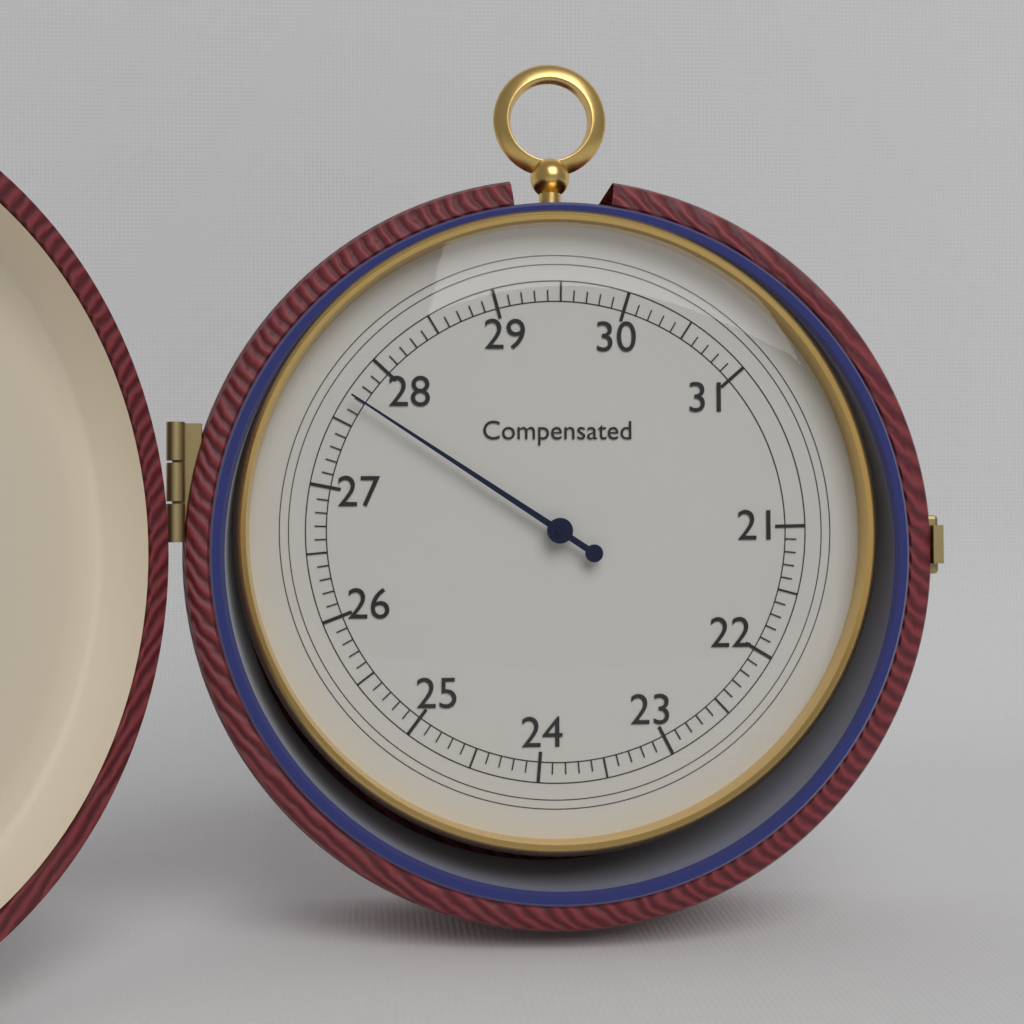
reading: 27.7 (no unit)
